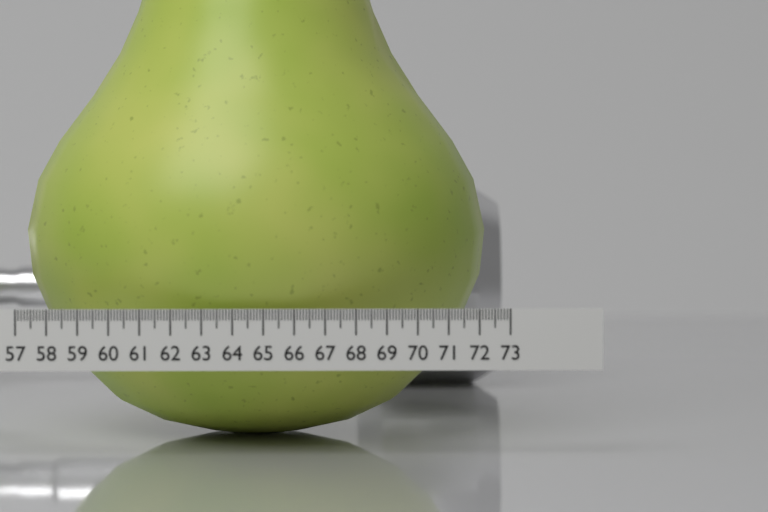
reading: 72.5 (no unit)
